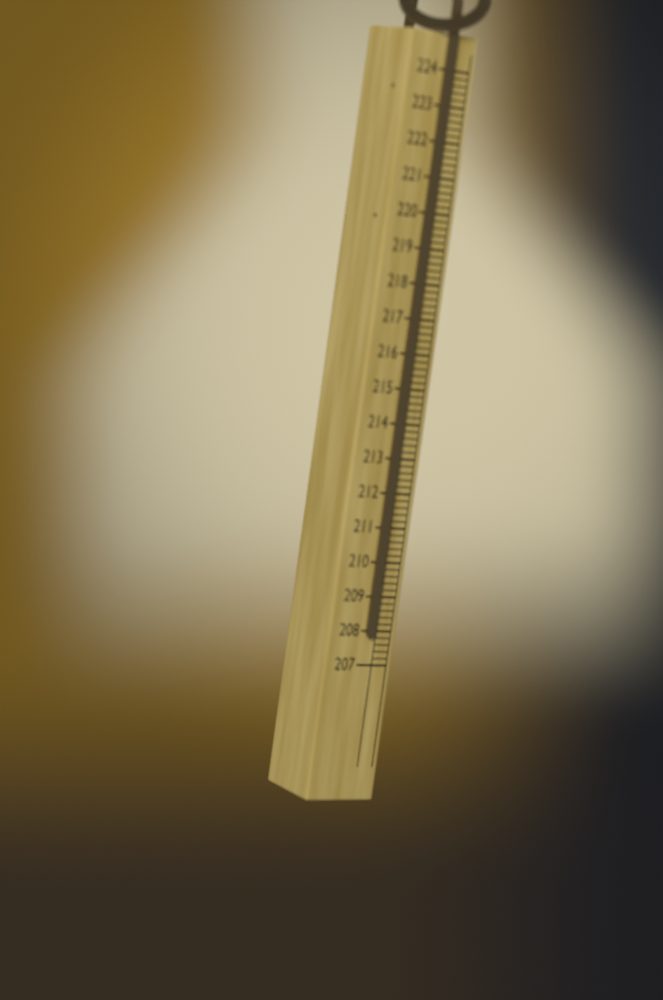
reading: 207.8 (no unit)
